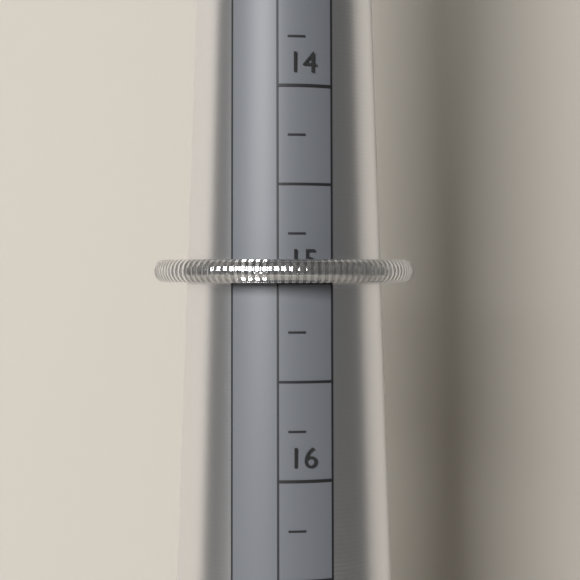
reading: 15.00 mm
